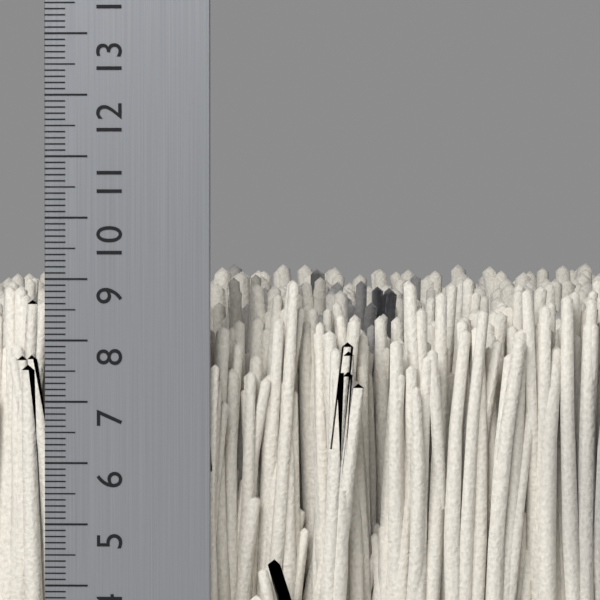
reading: 9.1 cm
